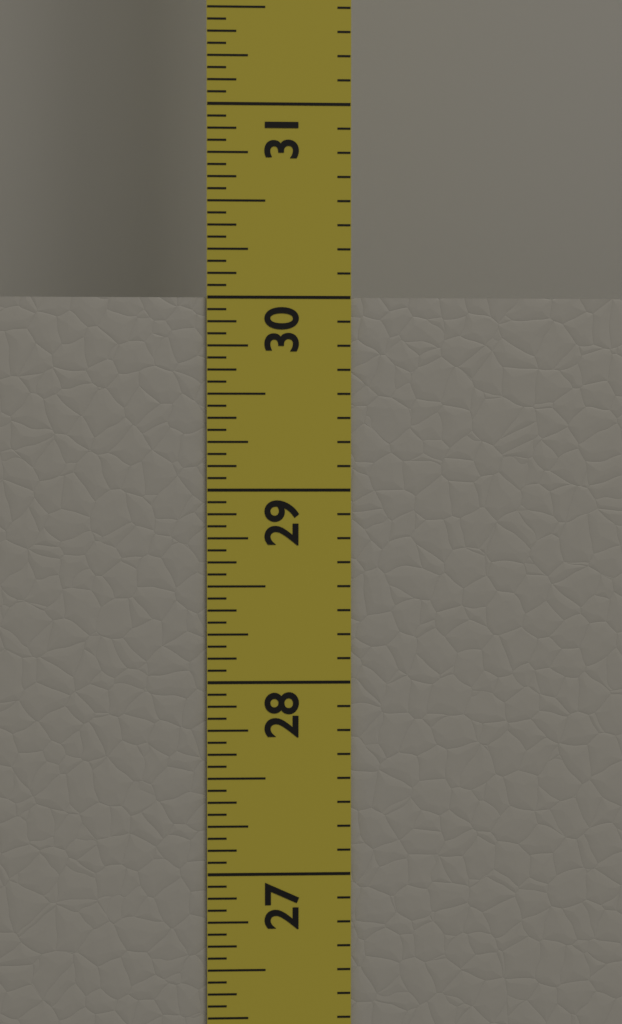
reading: 30.0000 in
